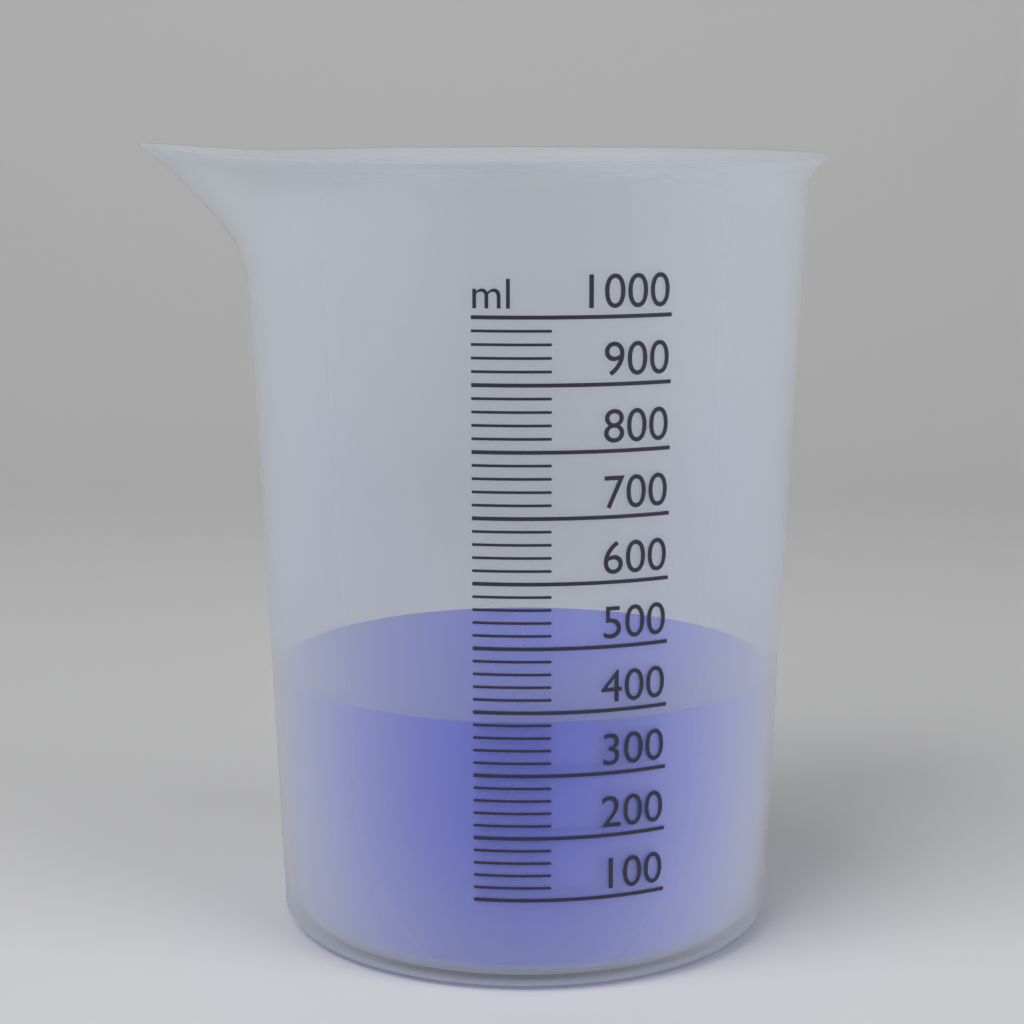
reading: 380 ml
